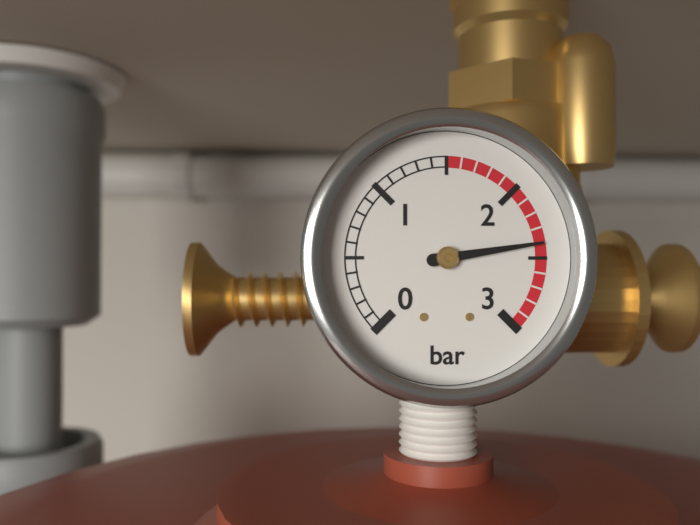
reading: 2.4 bar
